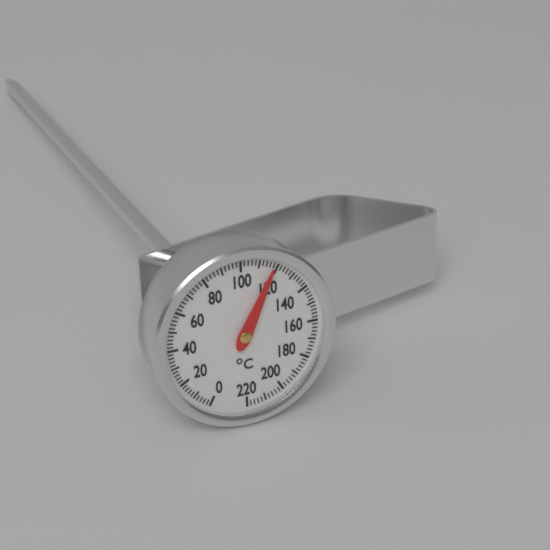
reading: 118 °C
